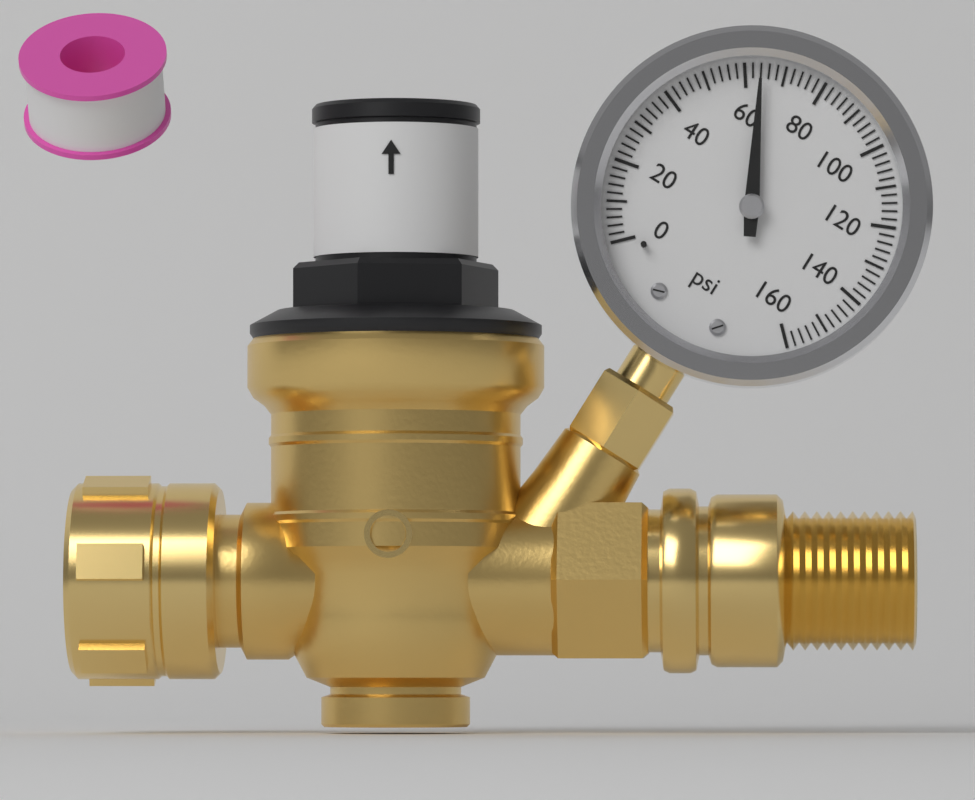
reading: 64 psi
